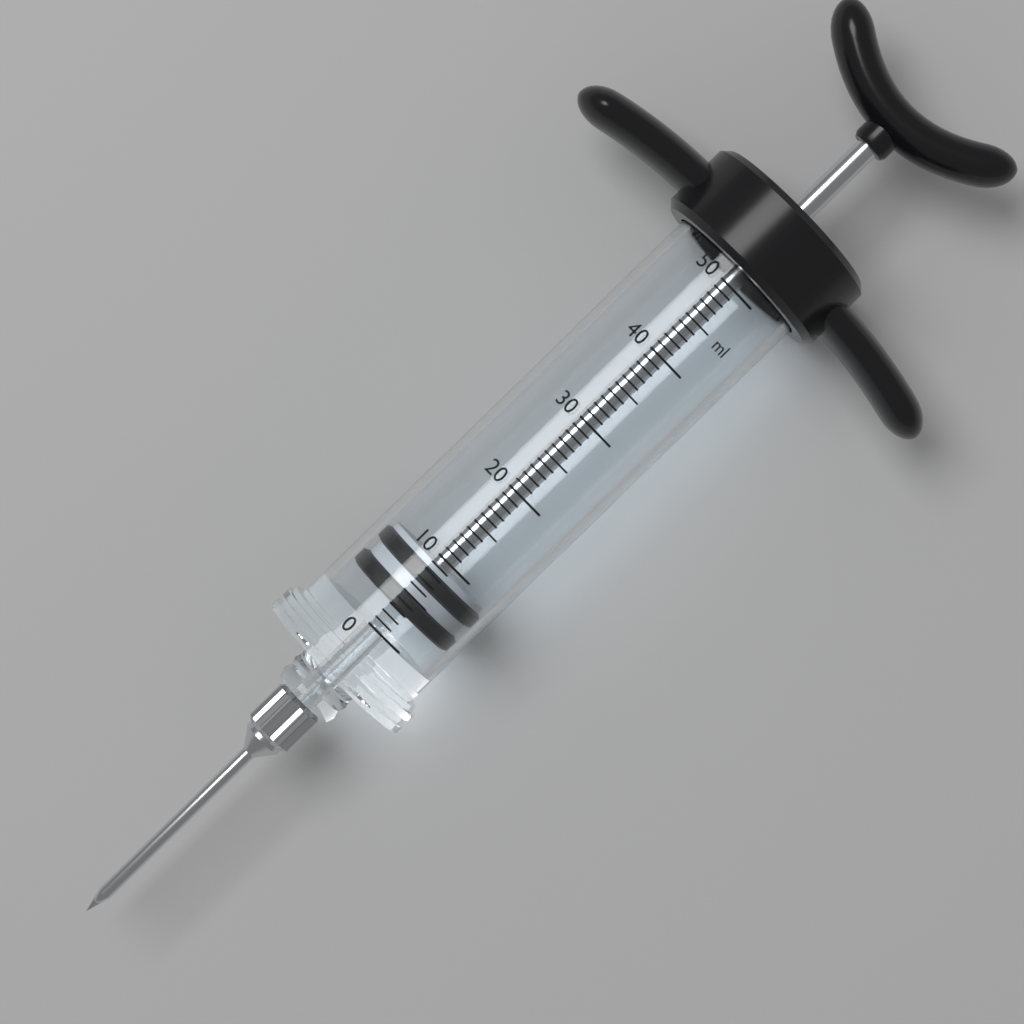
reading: 3 ml
